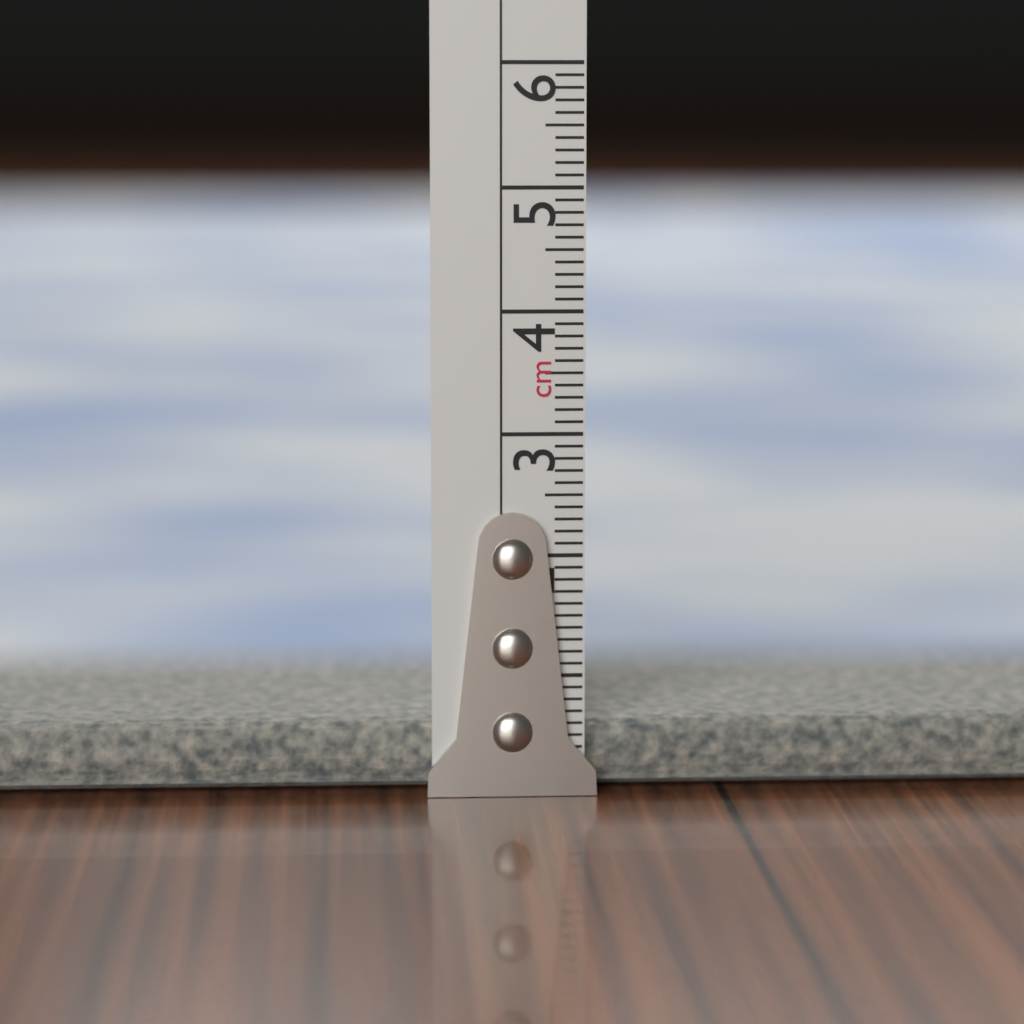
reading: 0.6 cm
